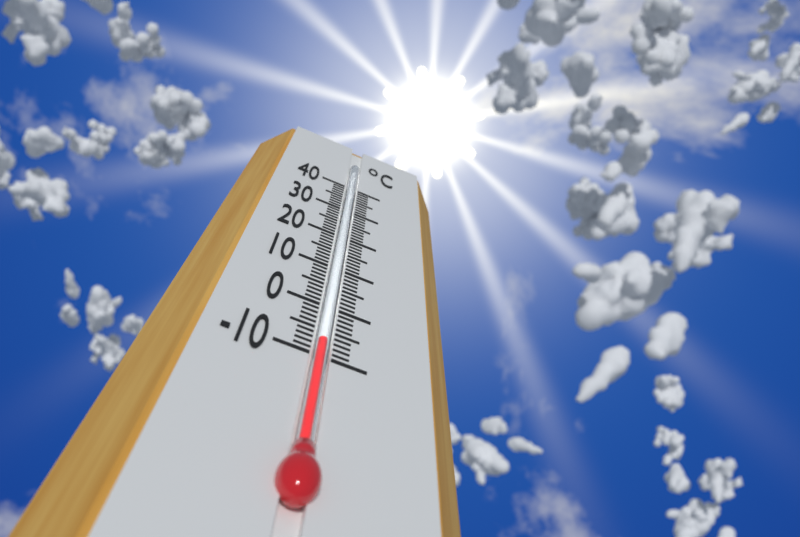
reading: -7 °C
